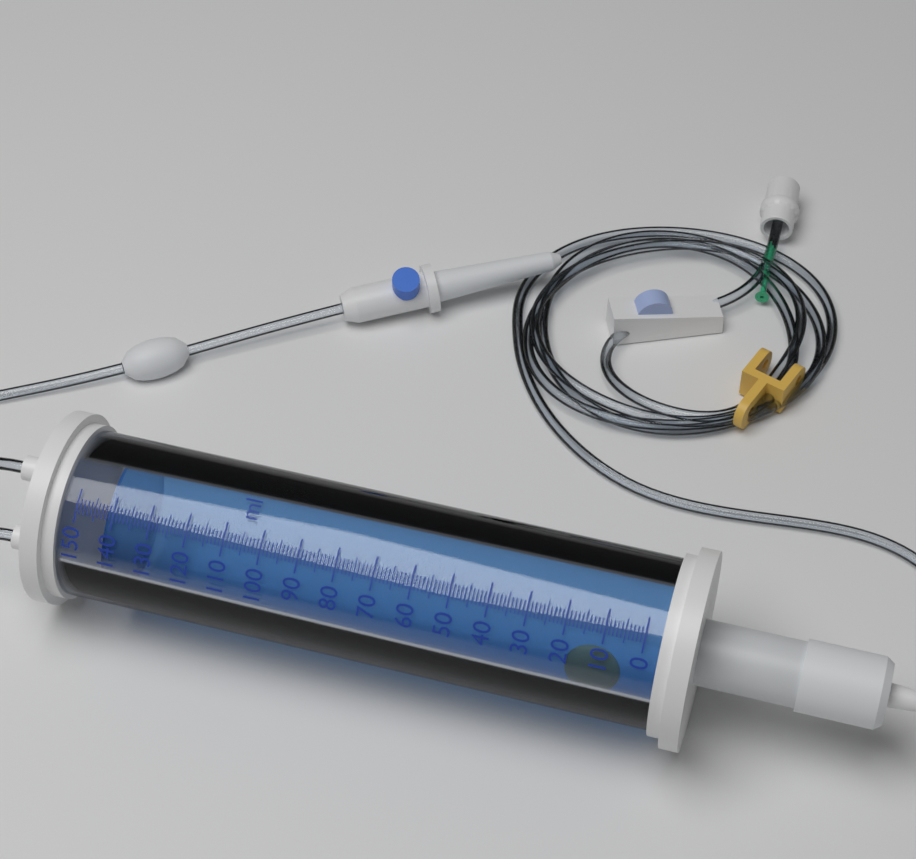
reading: 142 ml
